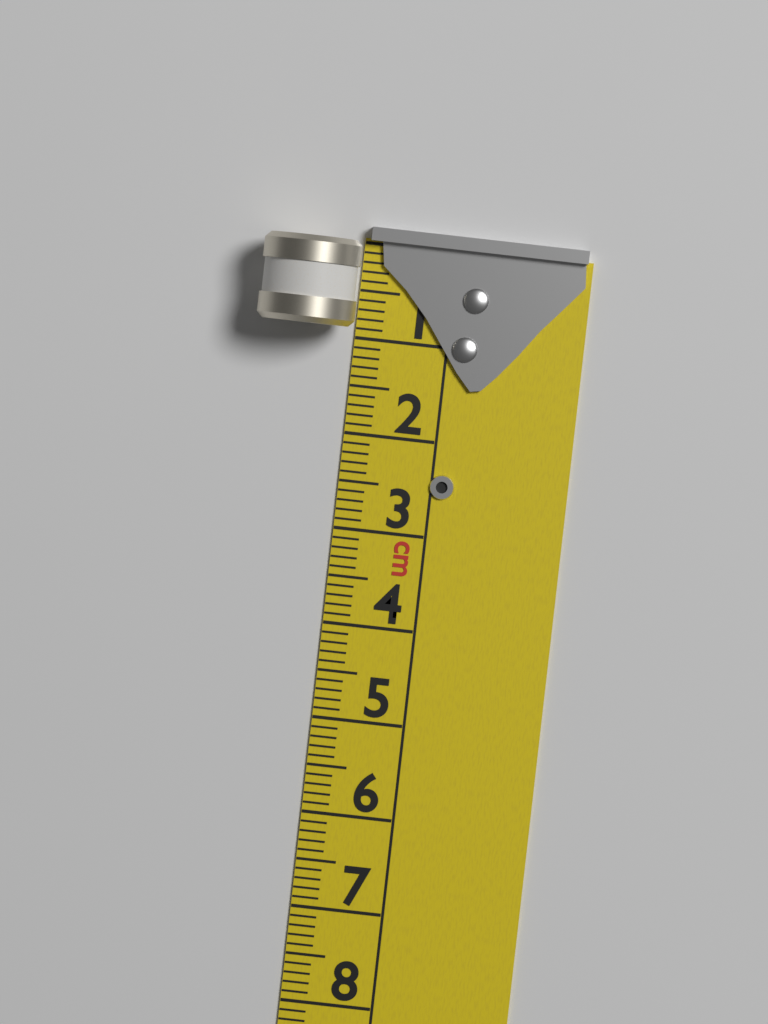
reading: 0.9 cm
